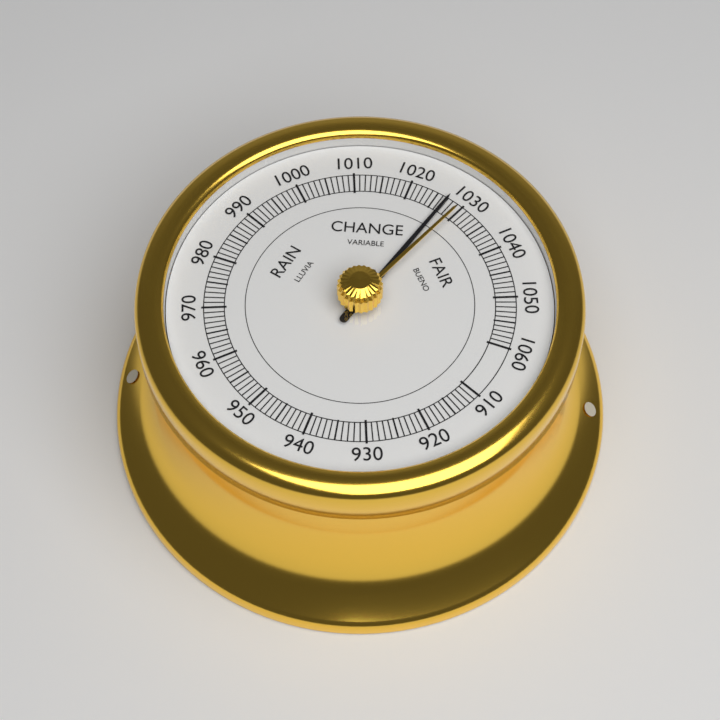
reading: 1027 (no unit)
